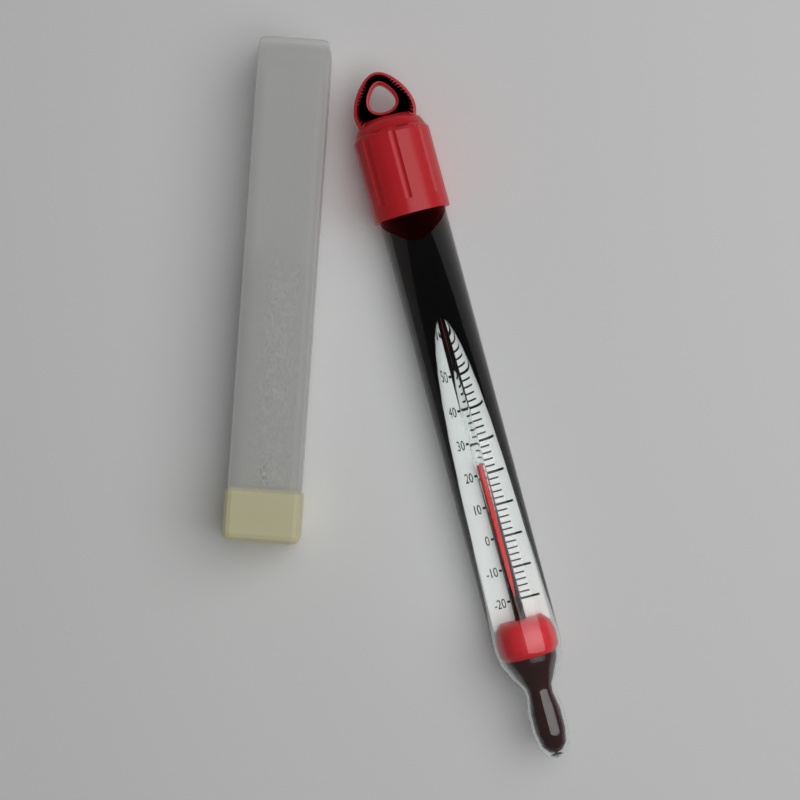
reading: 24 °C
